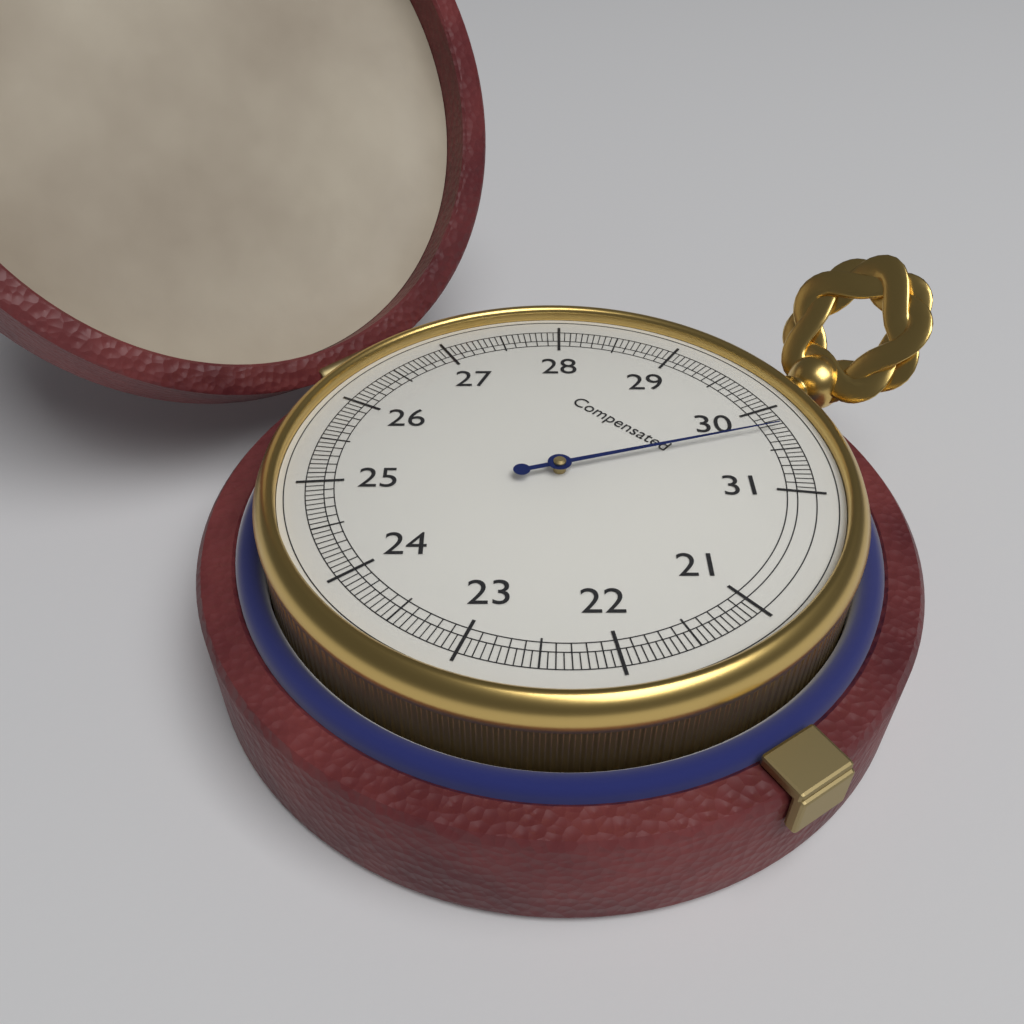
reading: 30.25 (no unit)
